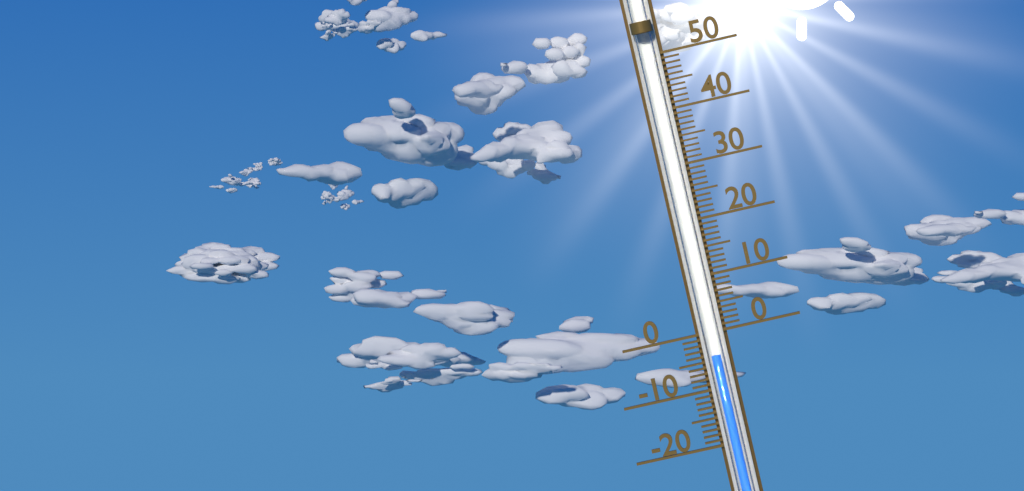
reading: -4 (no unit)
